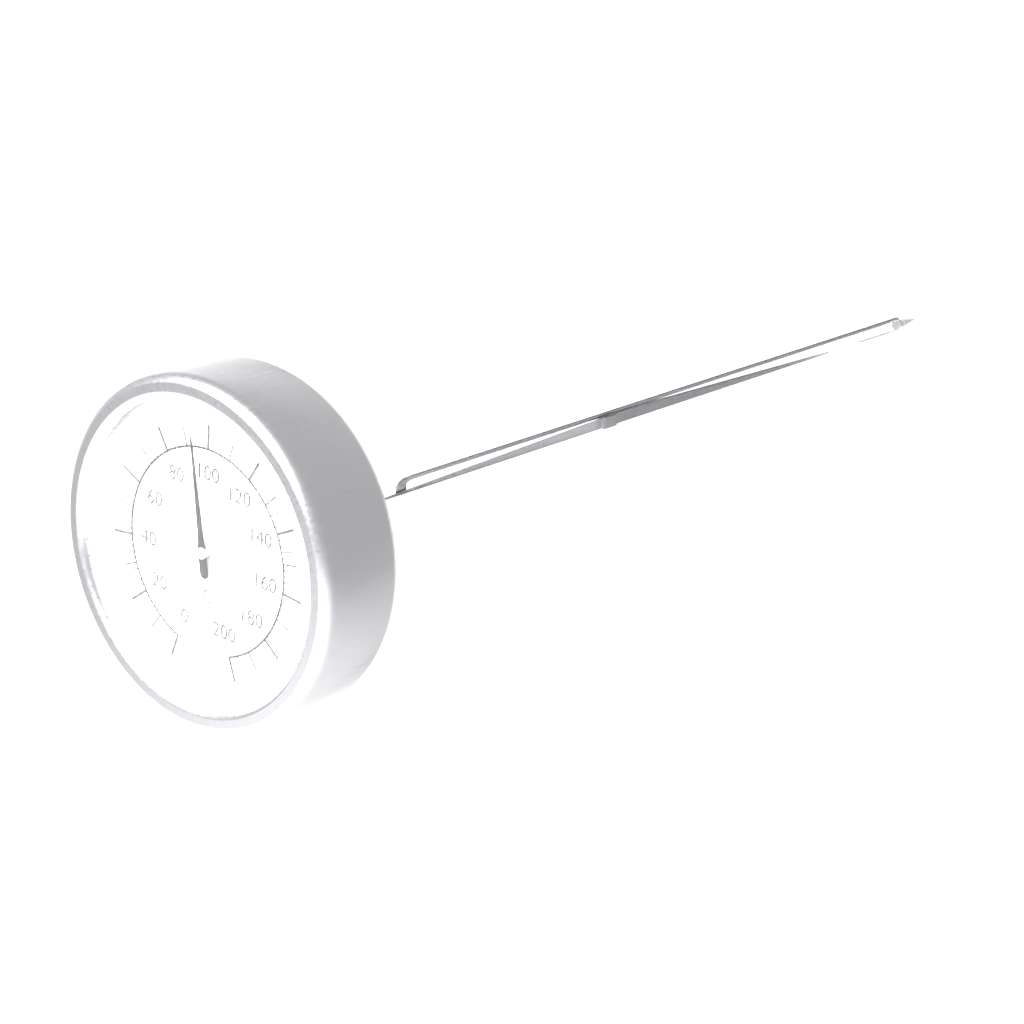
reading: 94 °C
